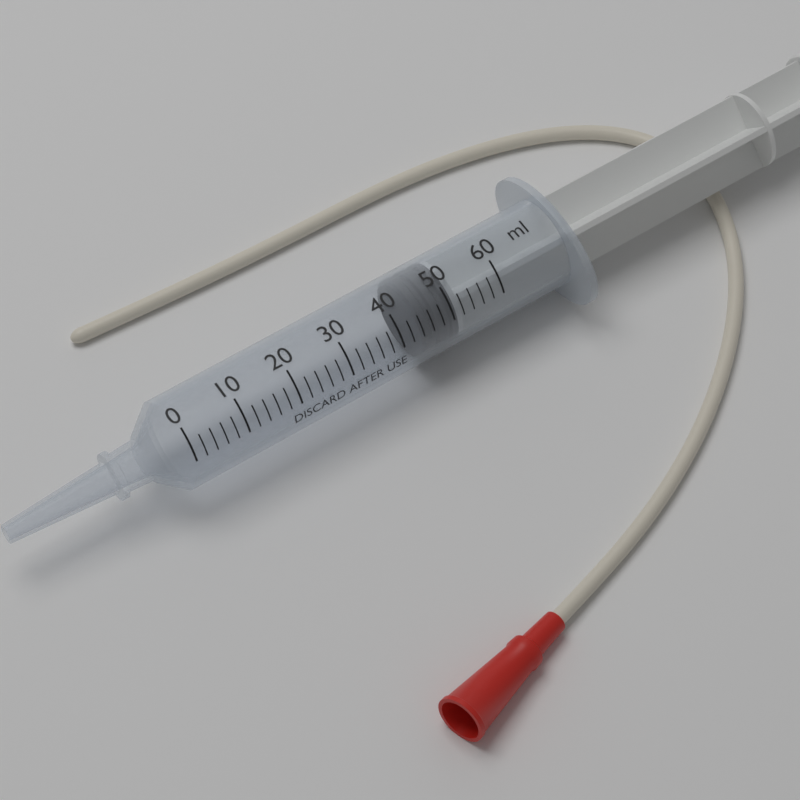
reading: 44 ml
